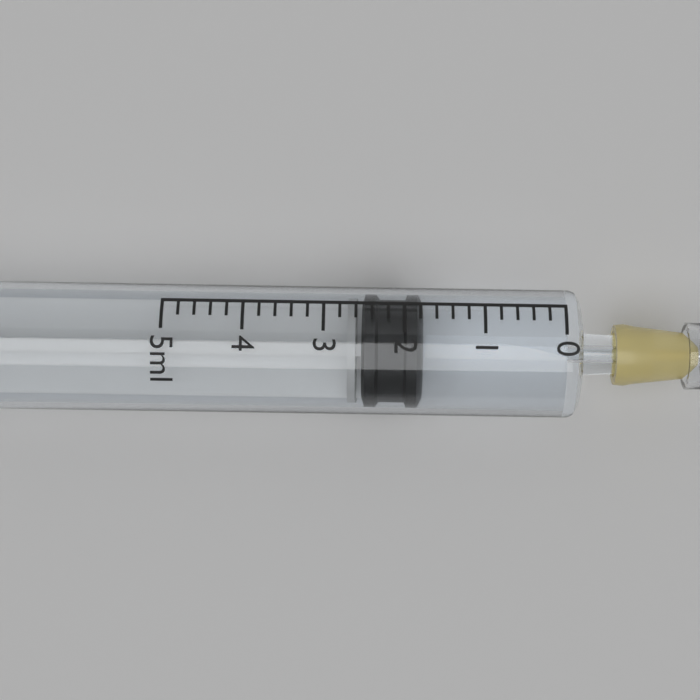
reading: 1.8 ml
